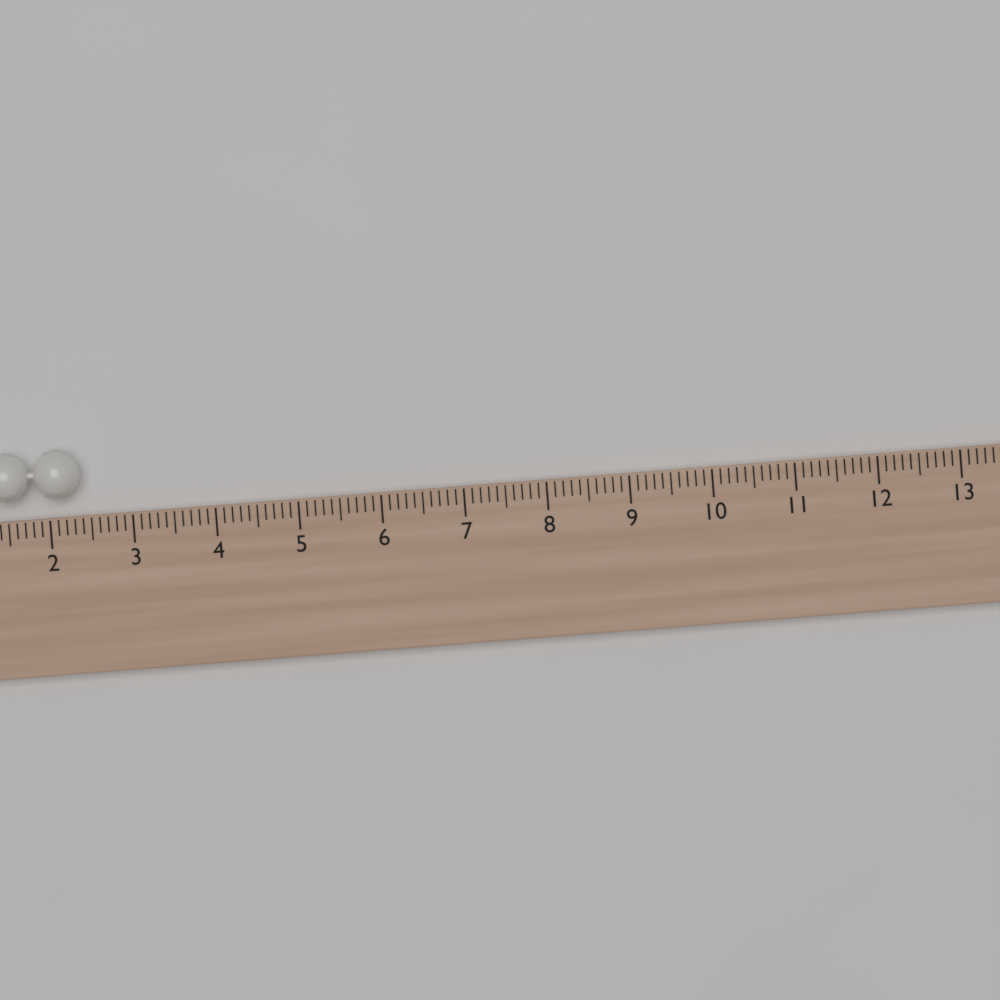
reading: 2.4 (no unit)
